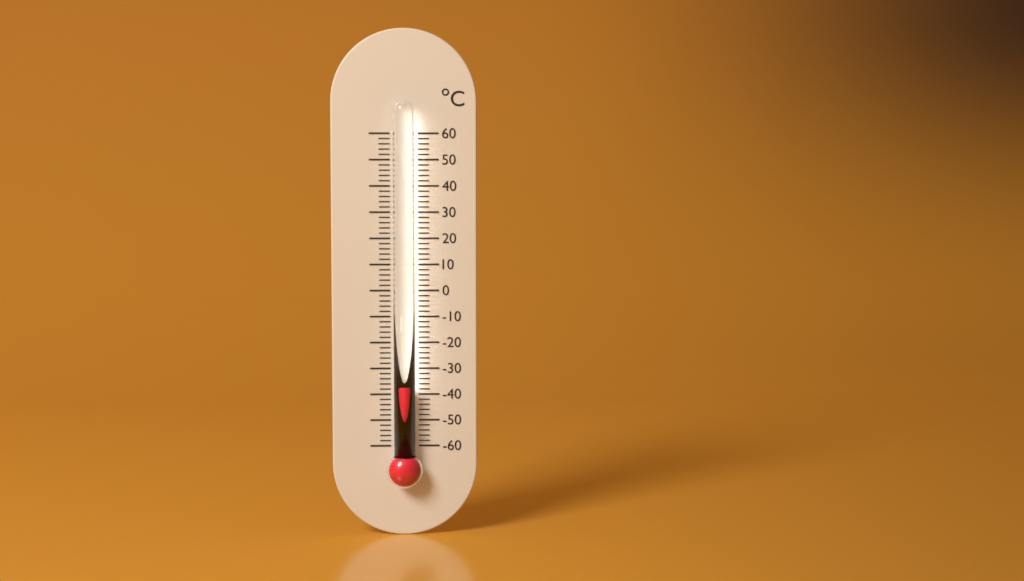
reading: -36 °C
